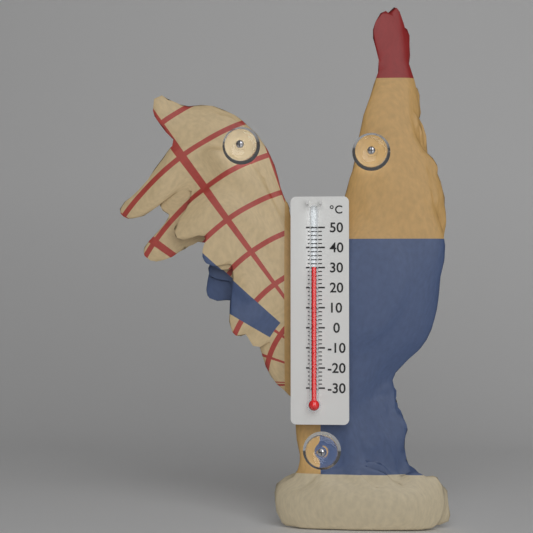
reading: 30 °C
